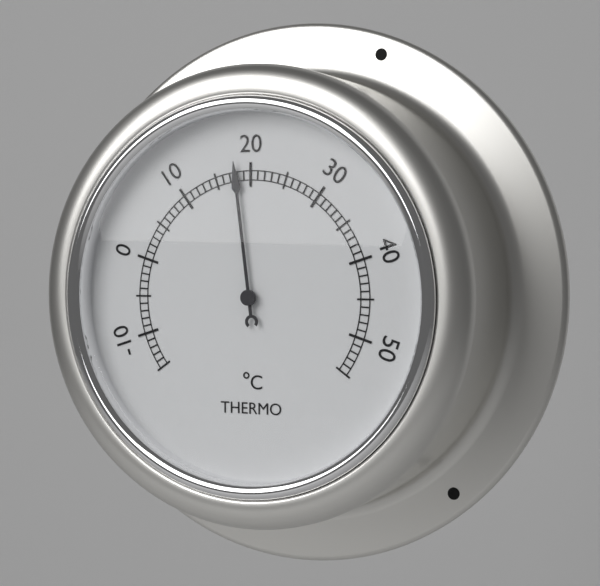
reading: 18 °C
